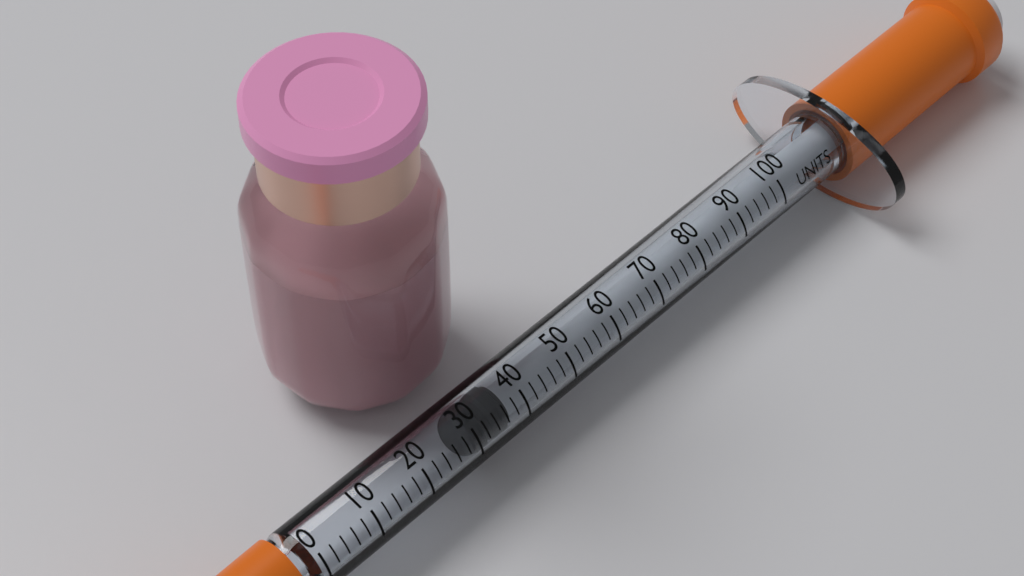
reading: 30 units
